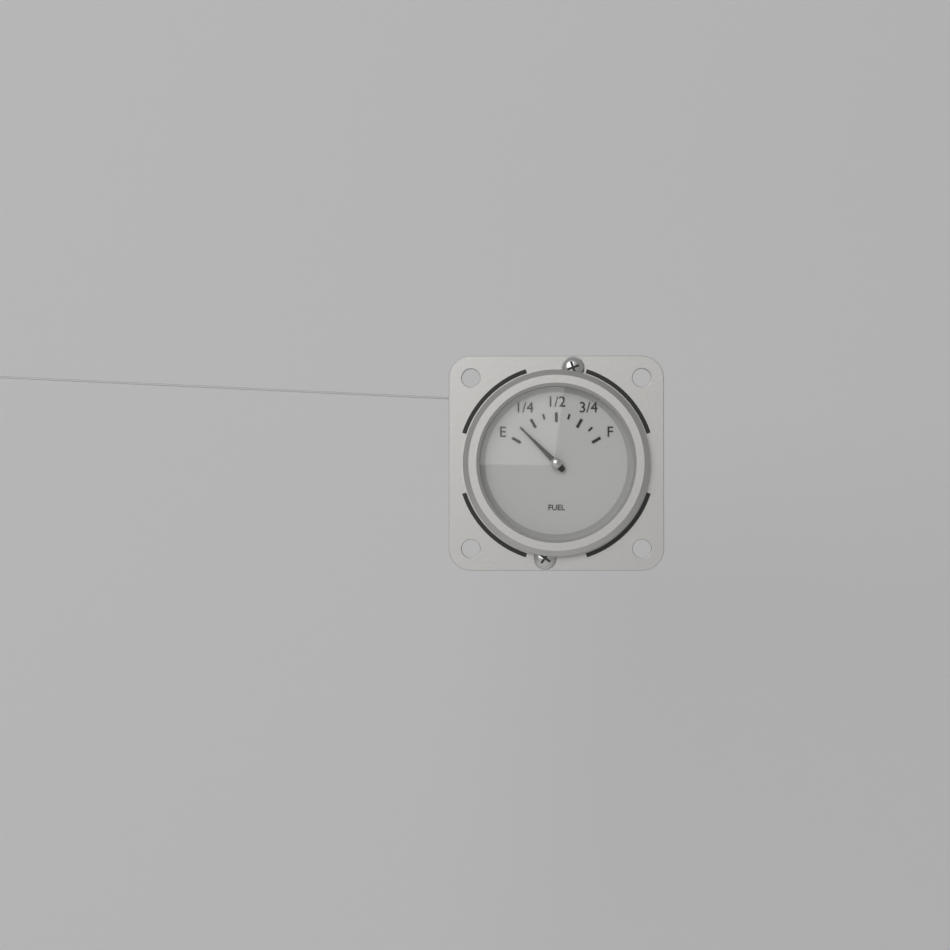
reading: 0.125 (no unit)
